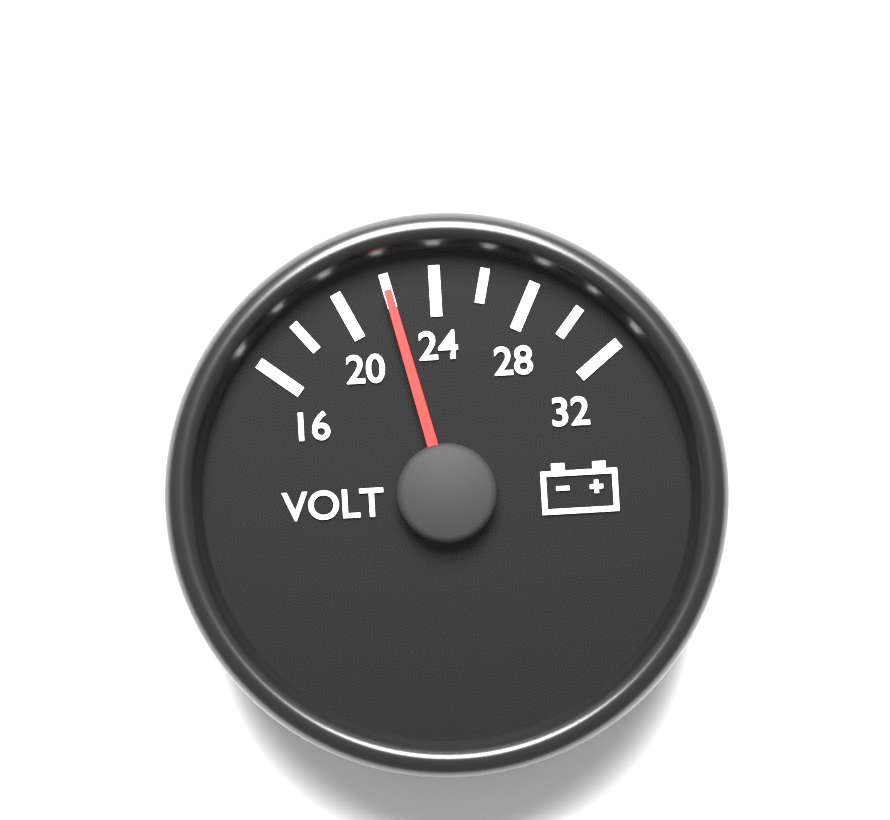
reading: 22 V
